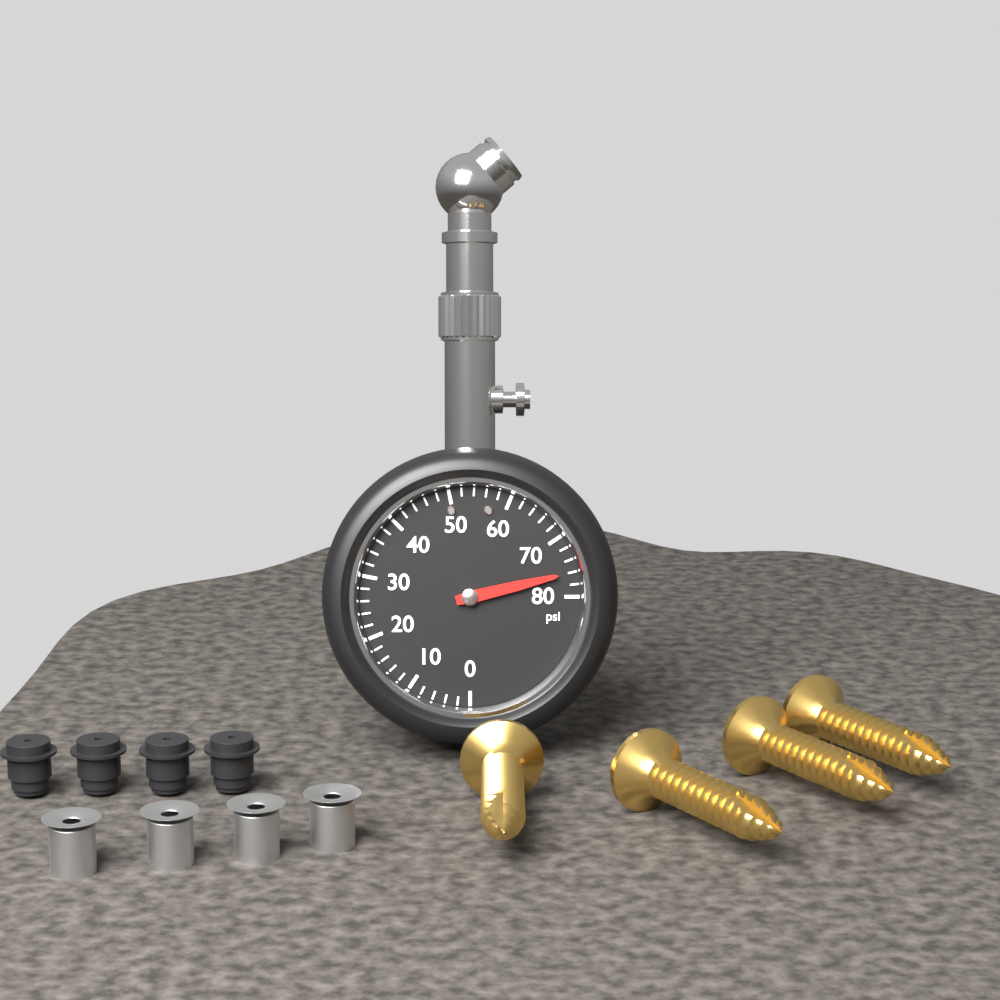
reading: 76 psi
